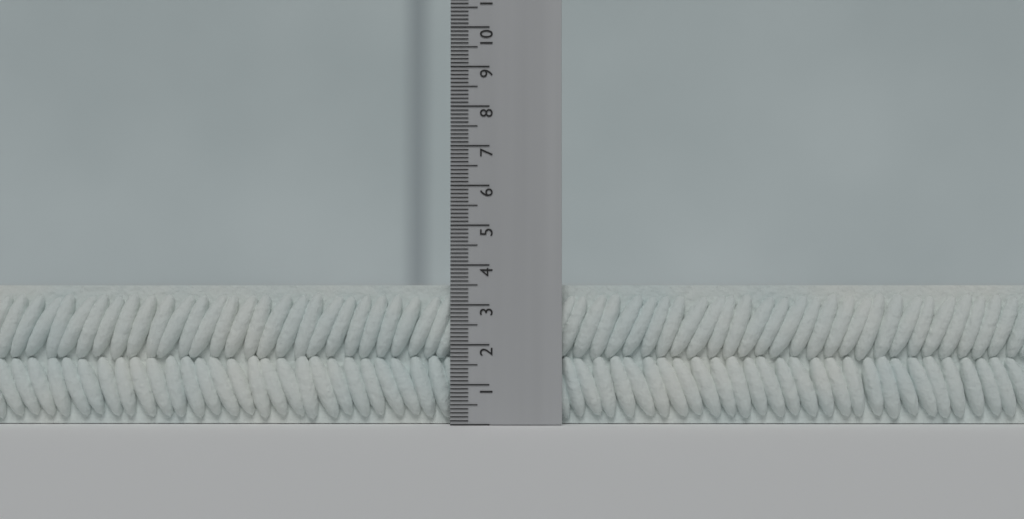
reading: 3.5 (no unit)
